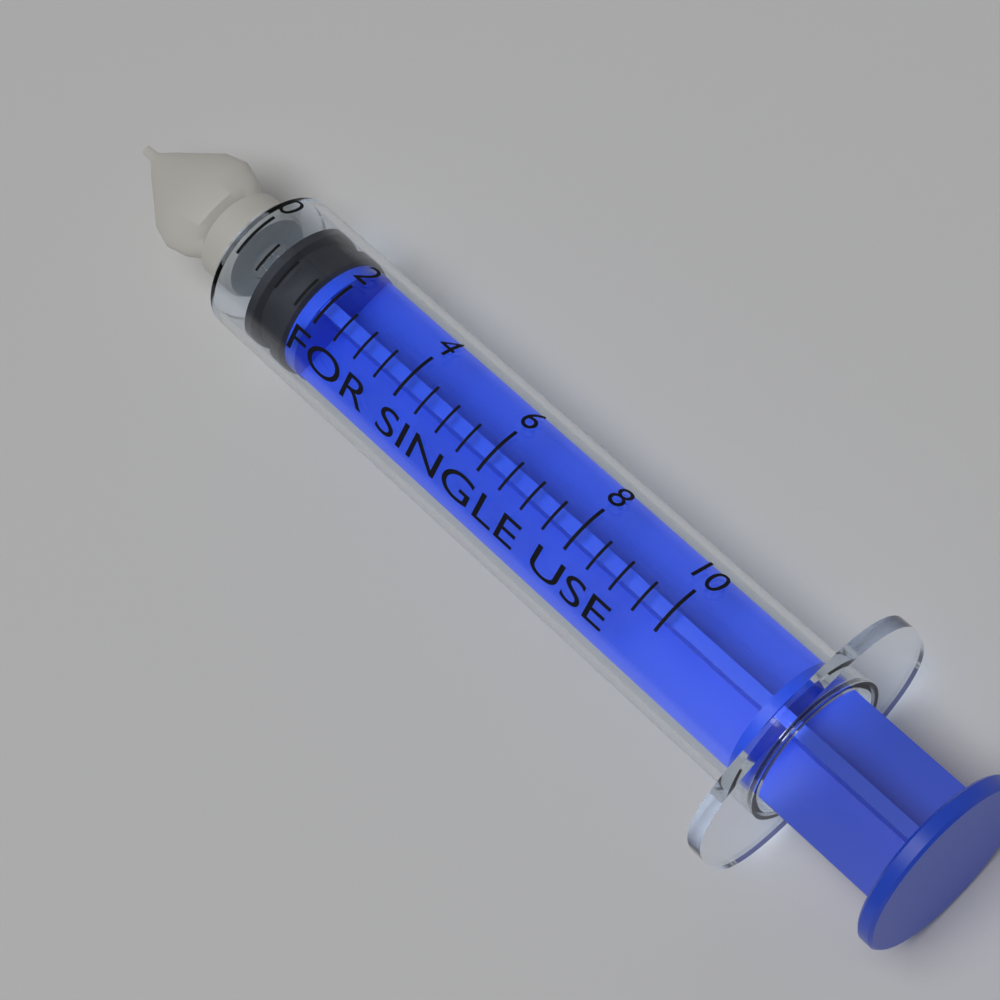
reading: 0.5 (no unit)
